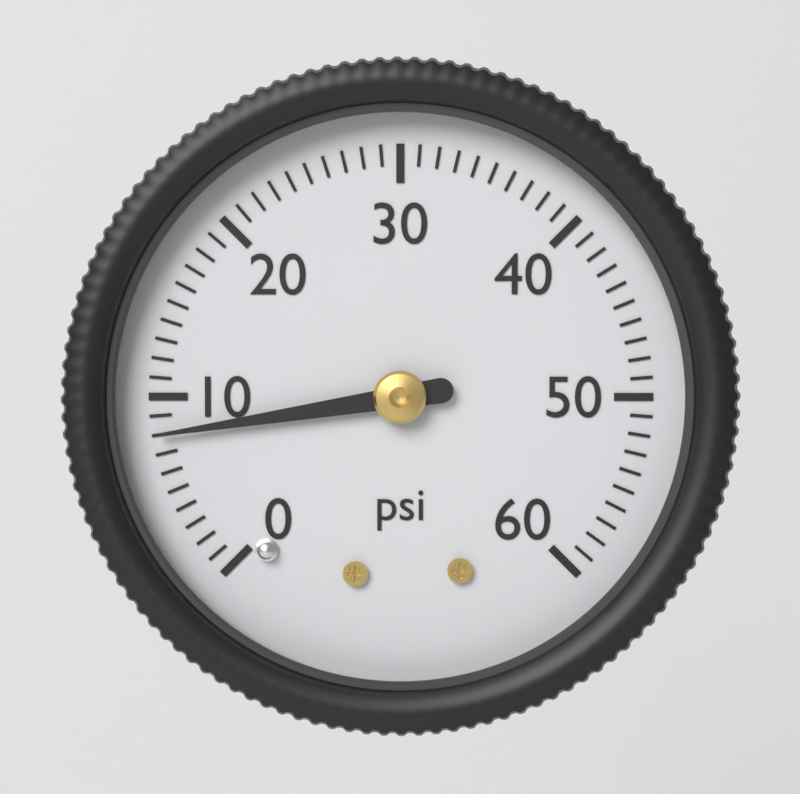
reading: 8 psi
